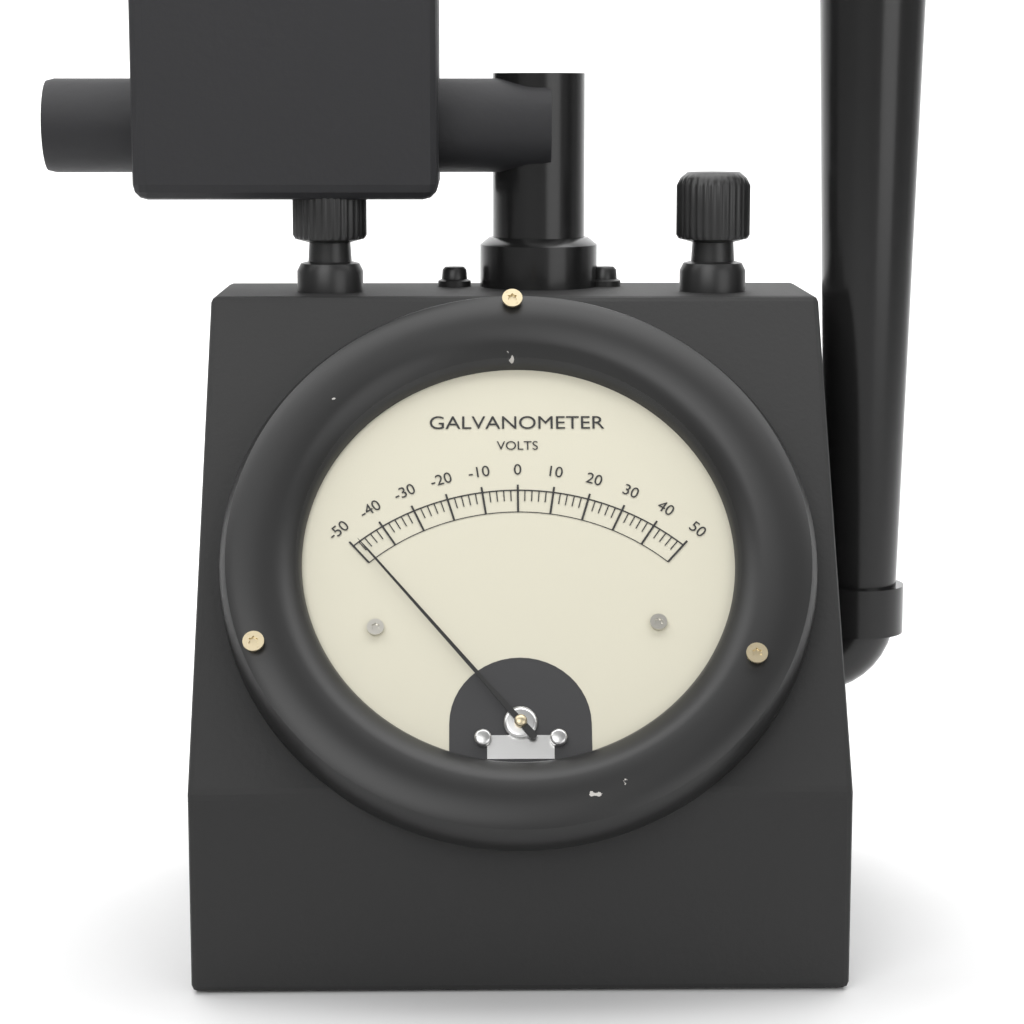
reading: -48 V
